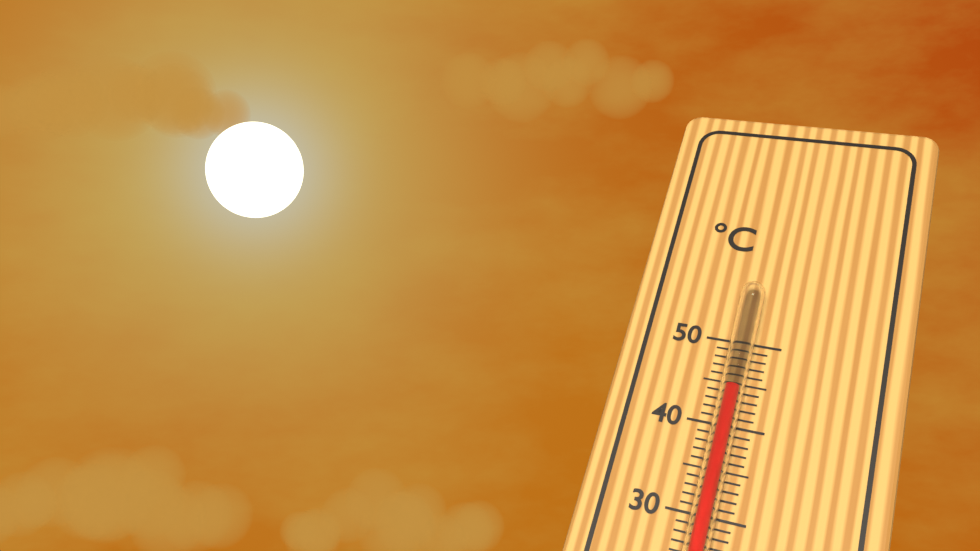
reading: 44 °C
